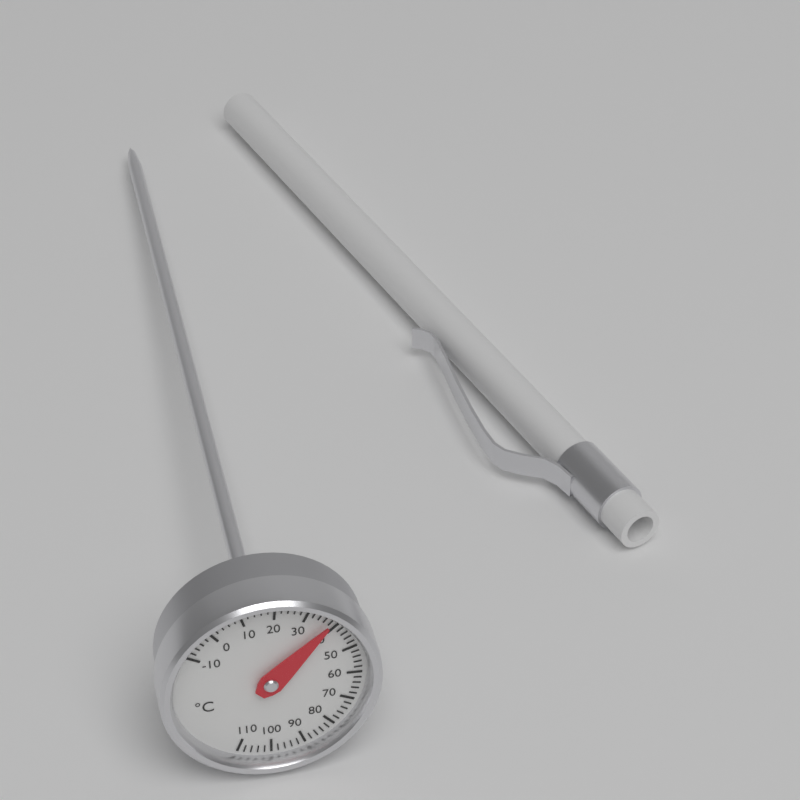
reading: 38 °C
